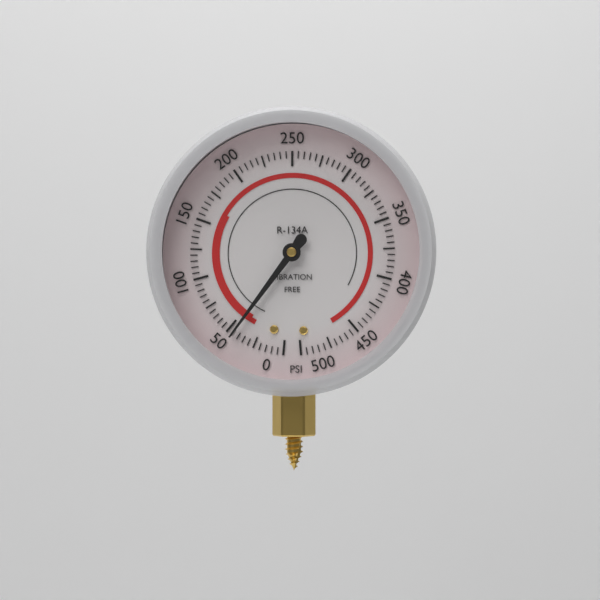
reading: 45 psi
